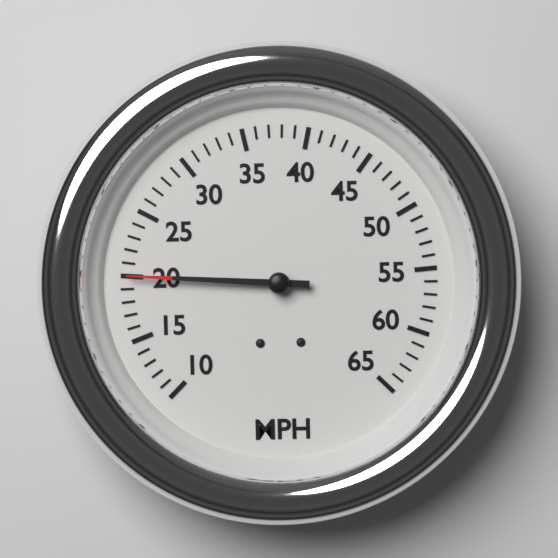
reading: 20 MPH
